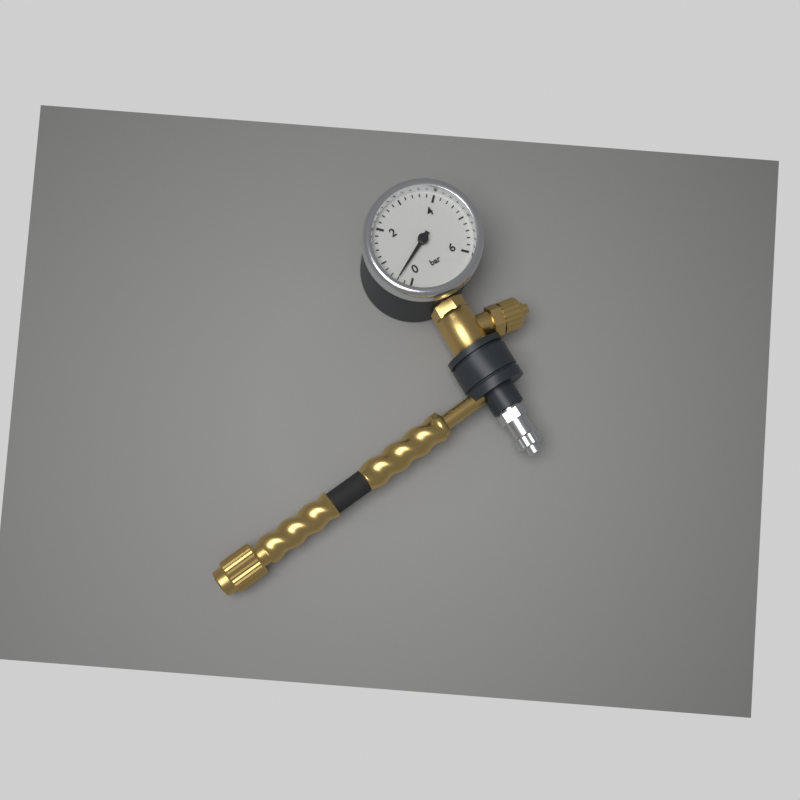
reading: 0.4 bar
